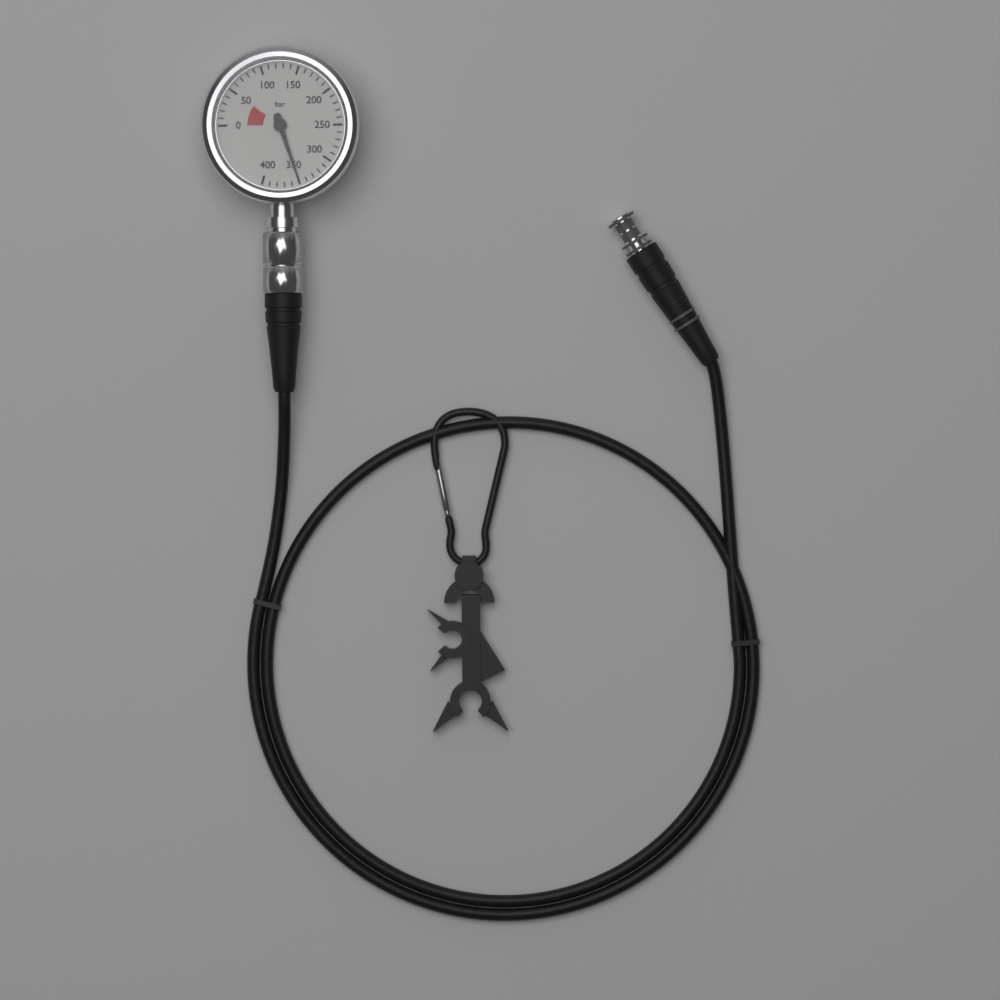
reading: 350 bar
